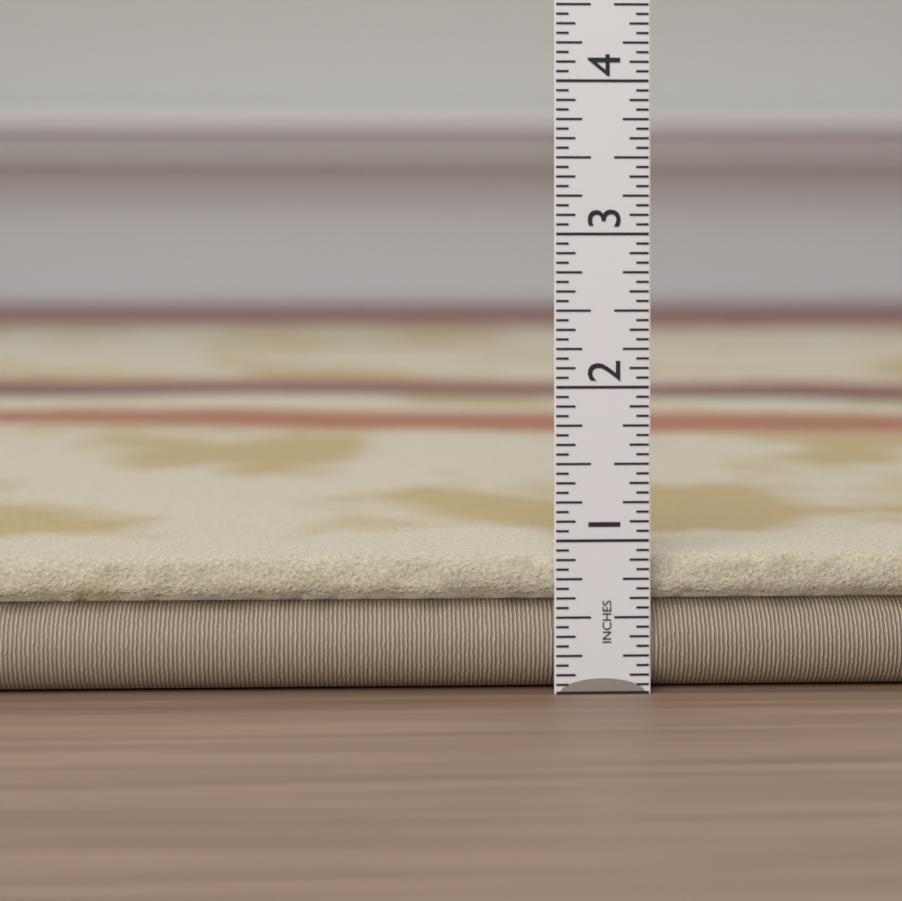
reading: 0.8750 in
